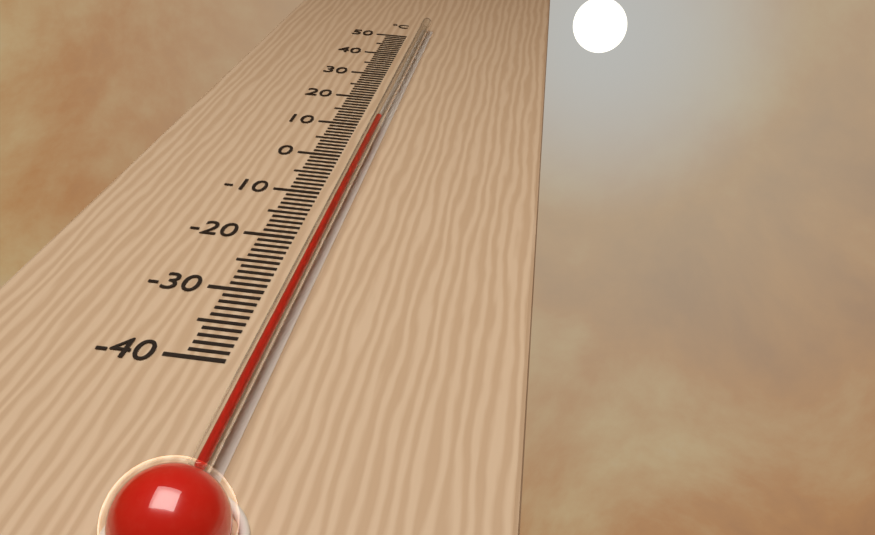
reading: 9 °C
